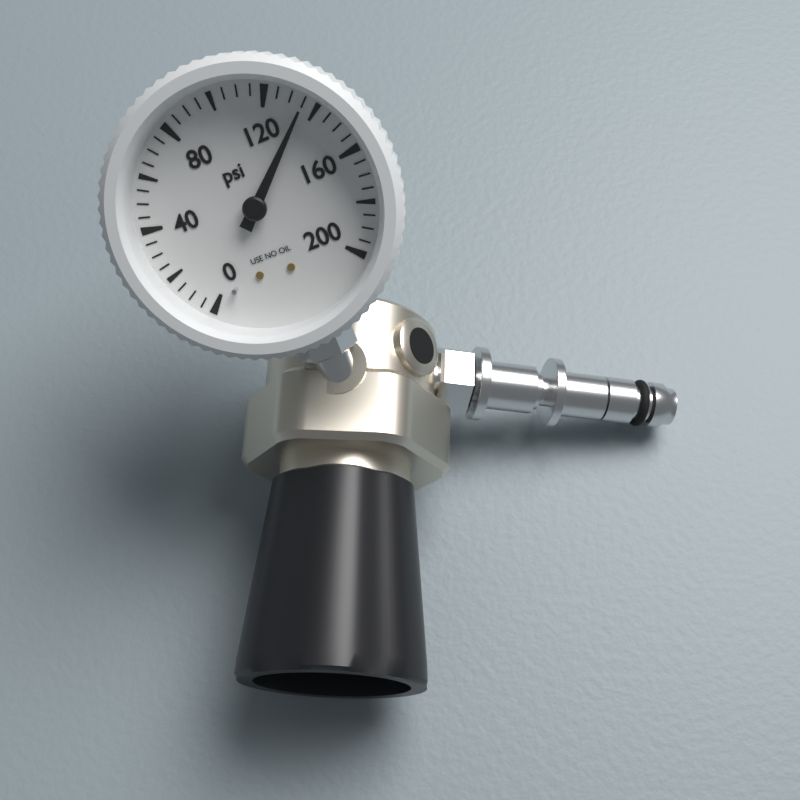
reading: 135 psi
